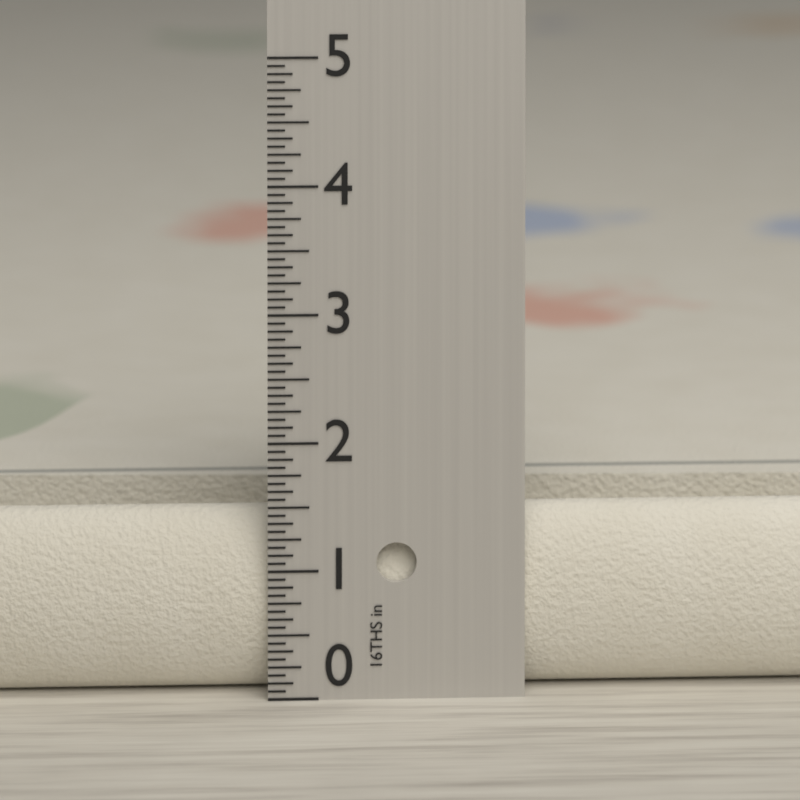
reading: 1.4375 in
